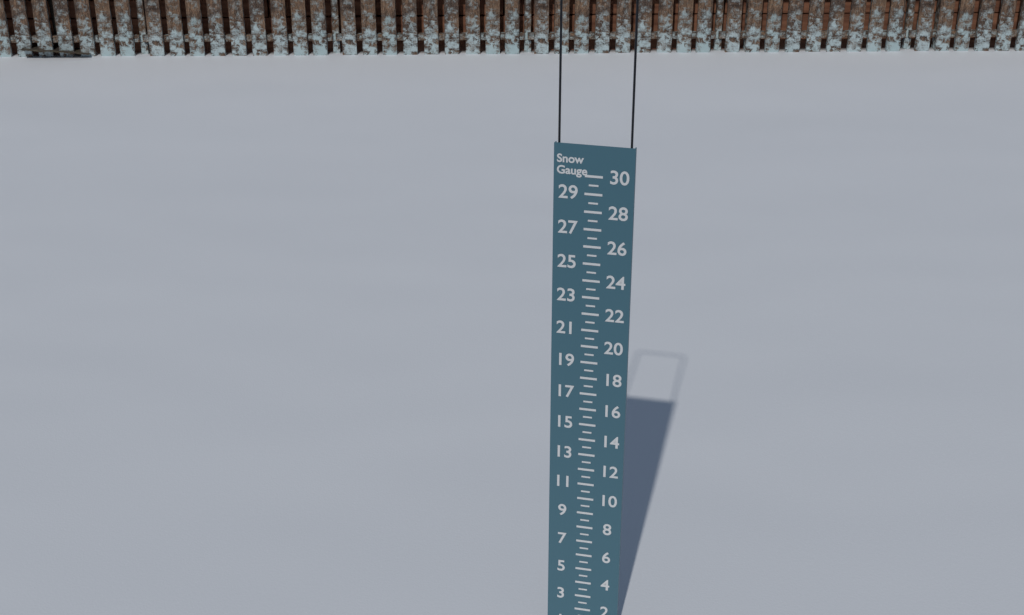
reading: 0.5 (no unit)
